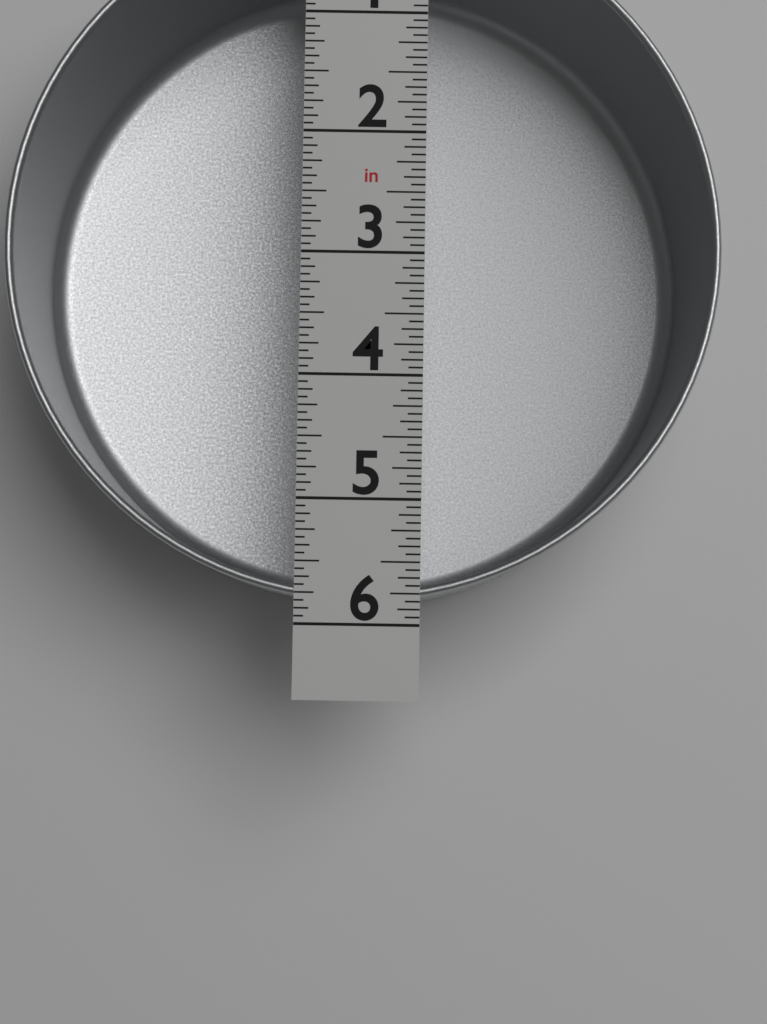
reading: 5.8125 in
